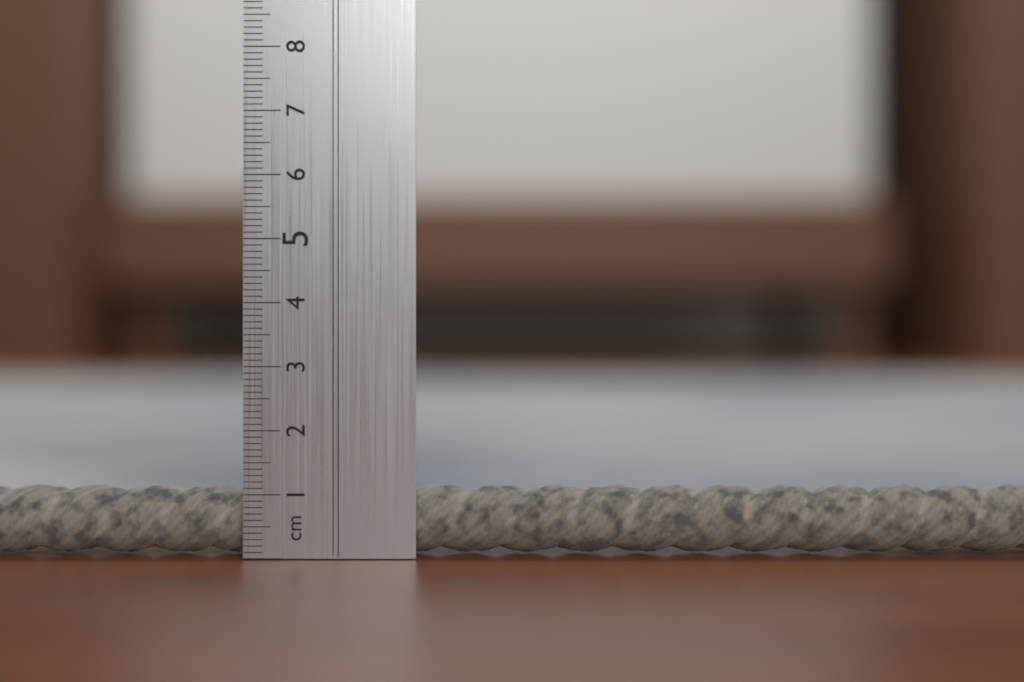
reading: 1.1 cm
